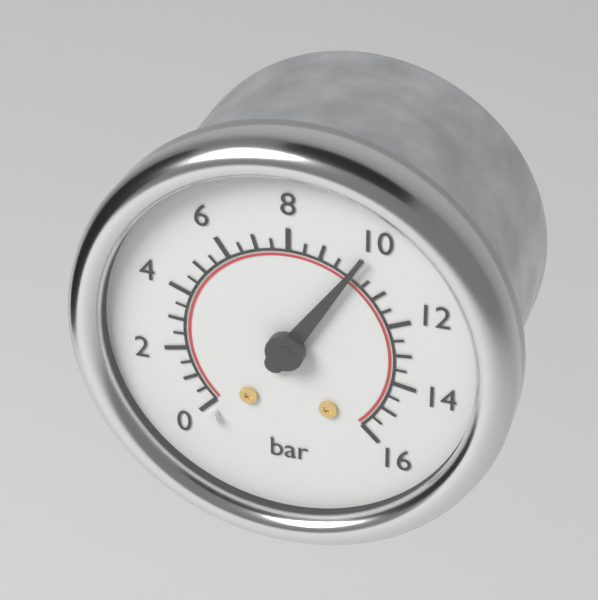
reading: 10.0 bar
